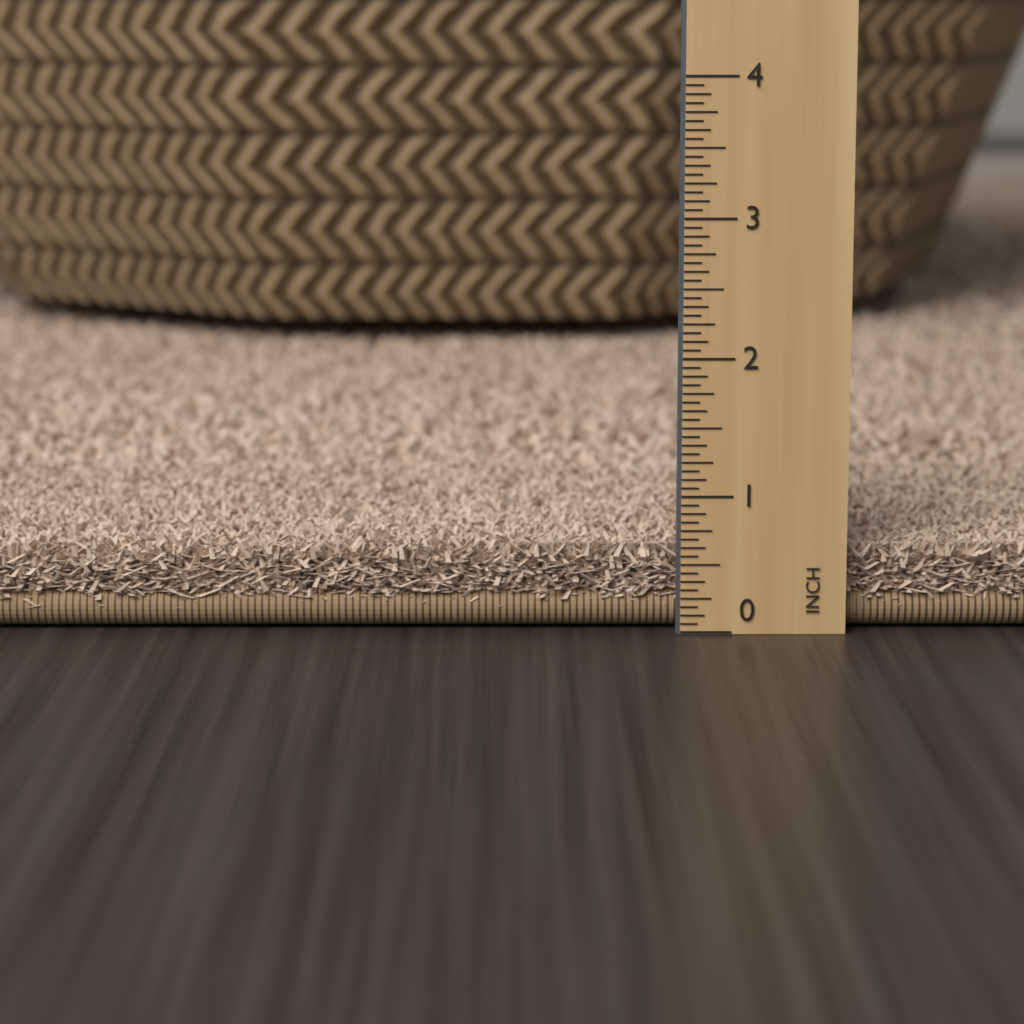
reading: 0.6250 in
